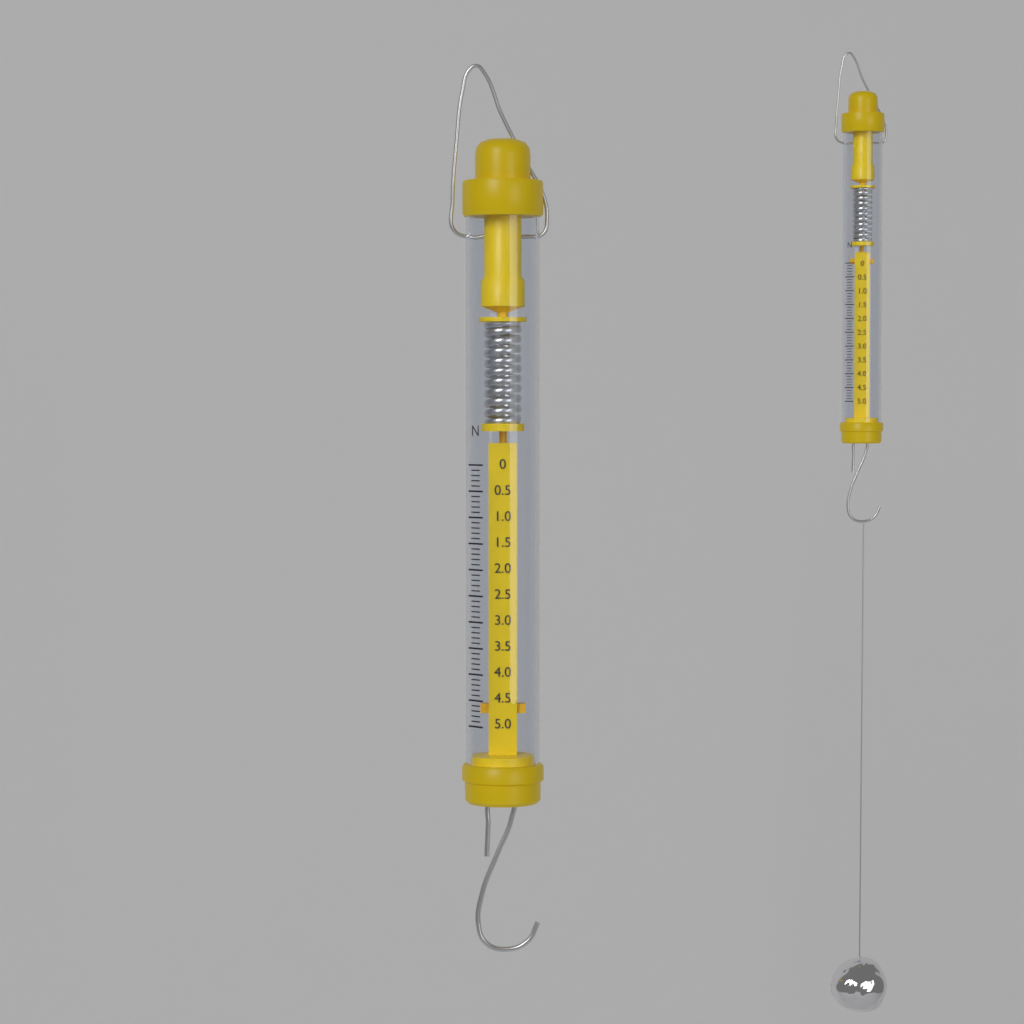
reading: 4.8 N
